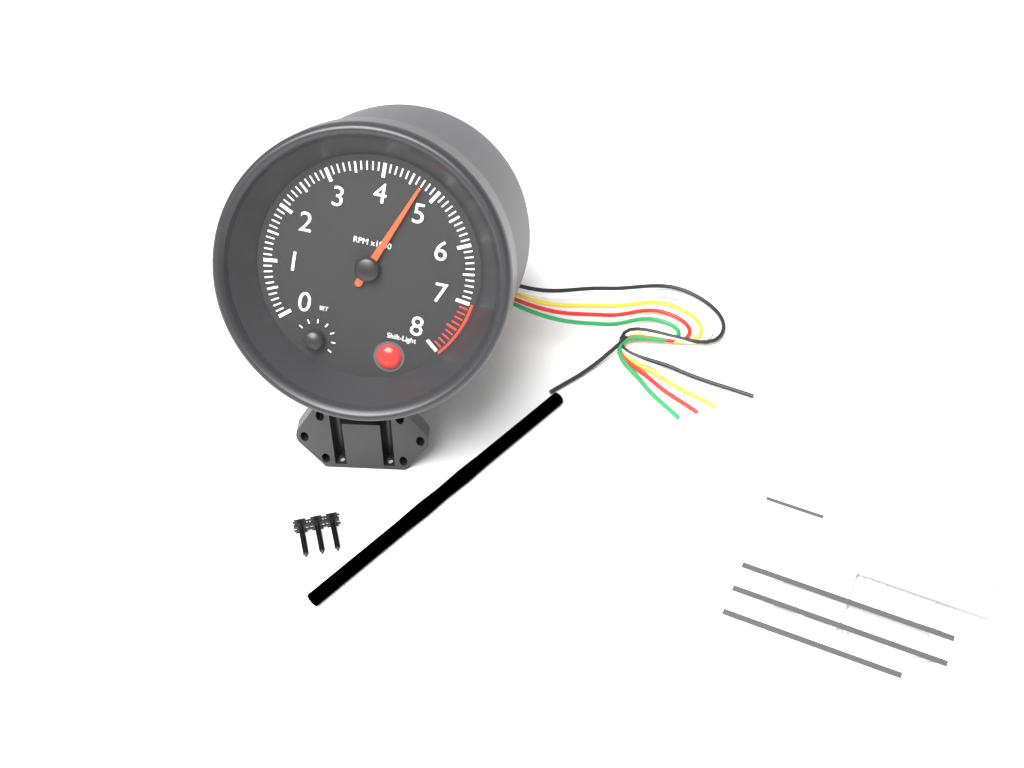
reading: 4700 RPM
